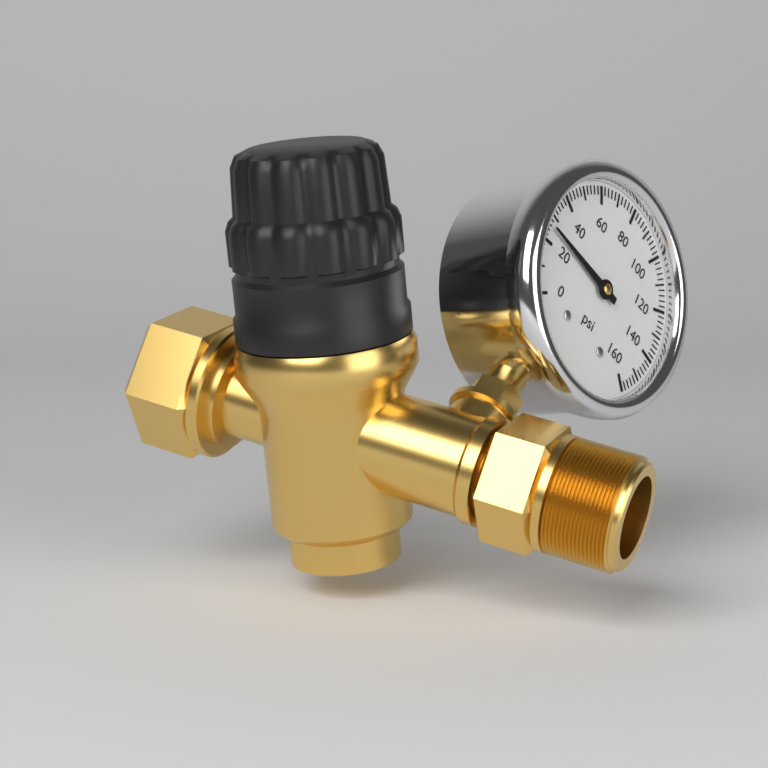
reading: 26 psi
